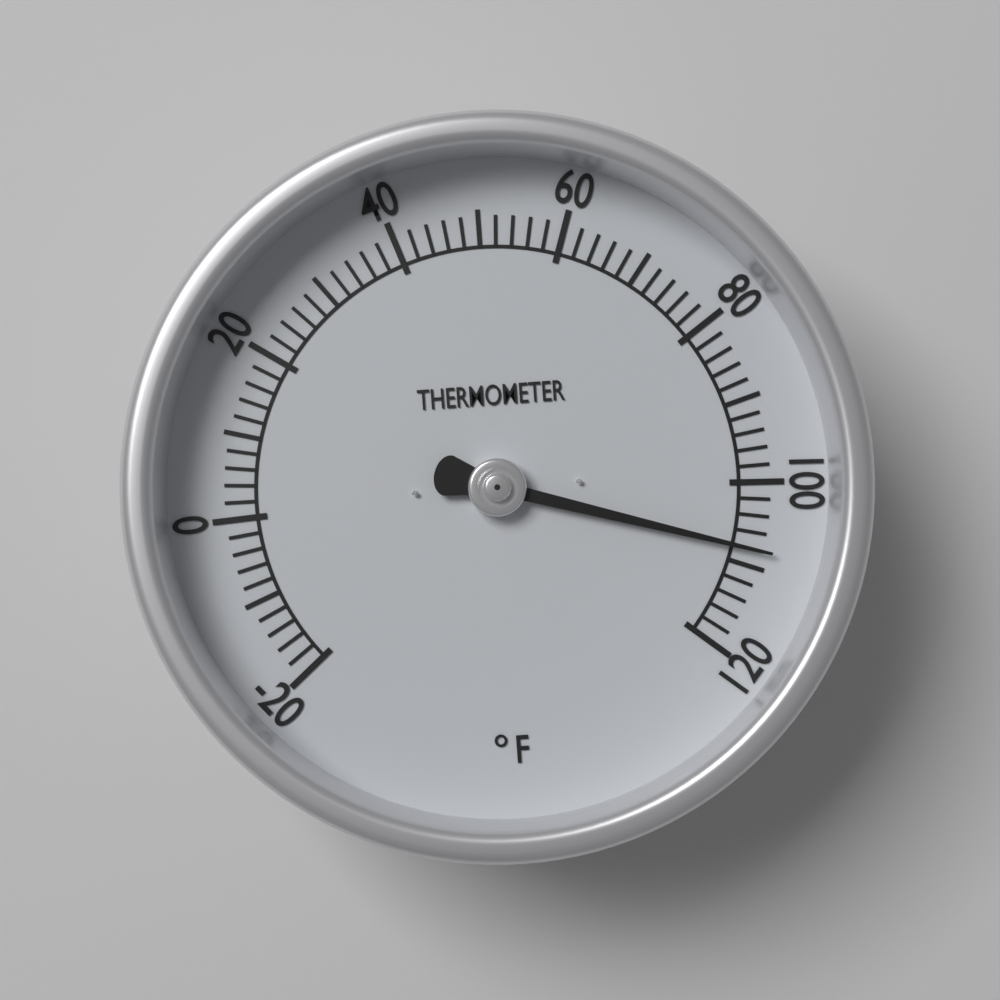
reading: 108 °F
